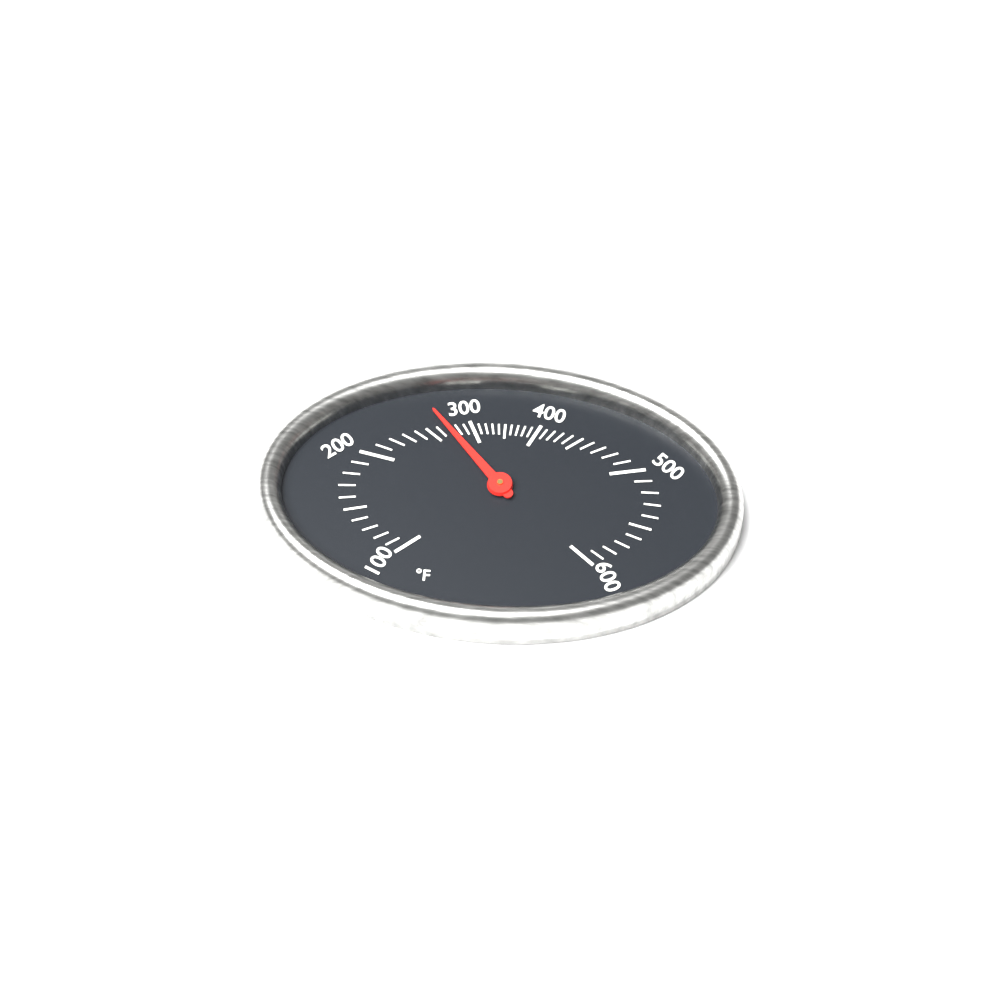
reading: 270 °F
